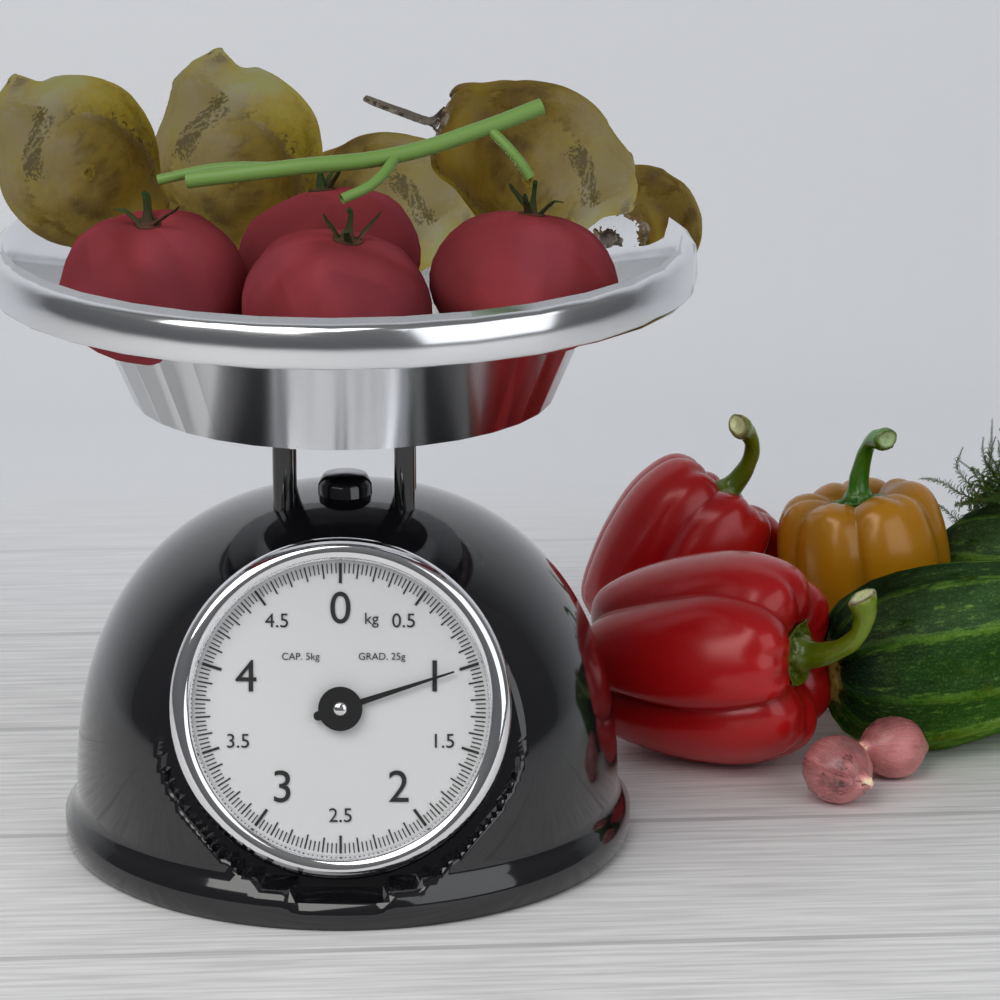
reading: 1.000 kg
